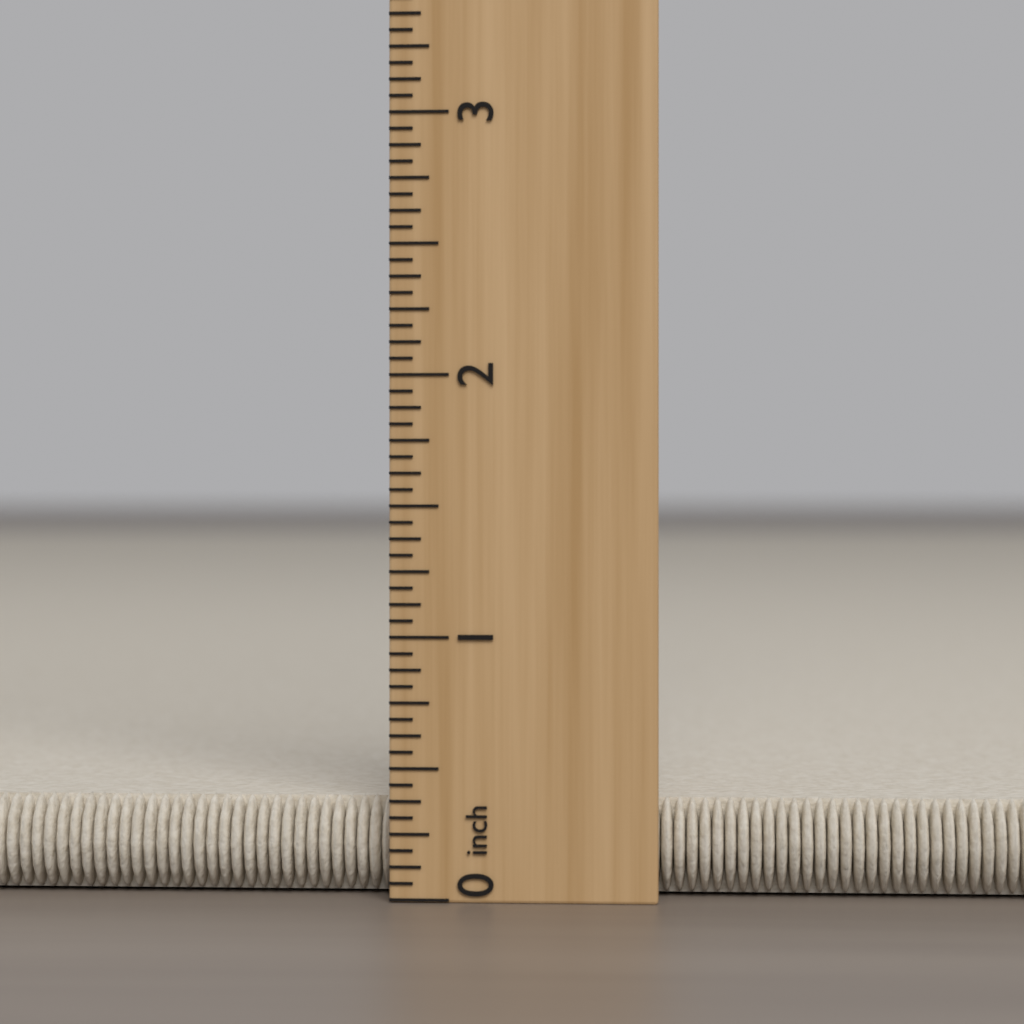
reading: 0.3750 inch
